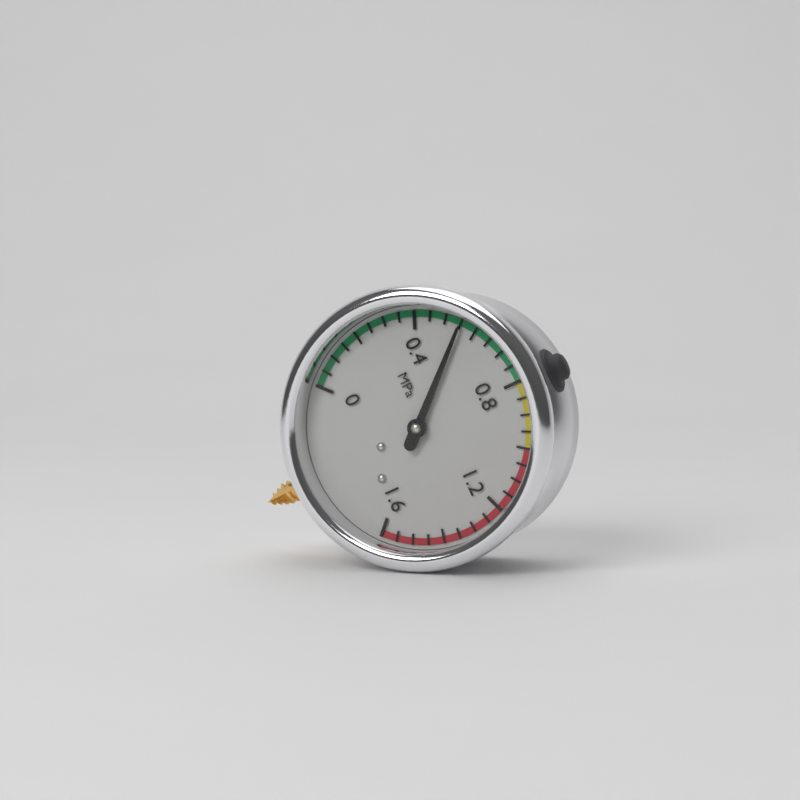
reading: 0.55 MPa
